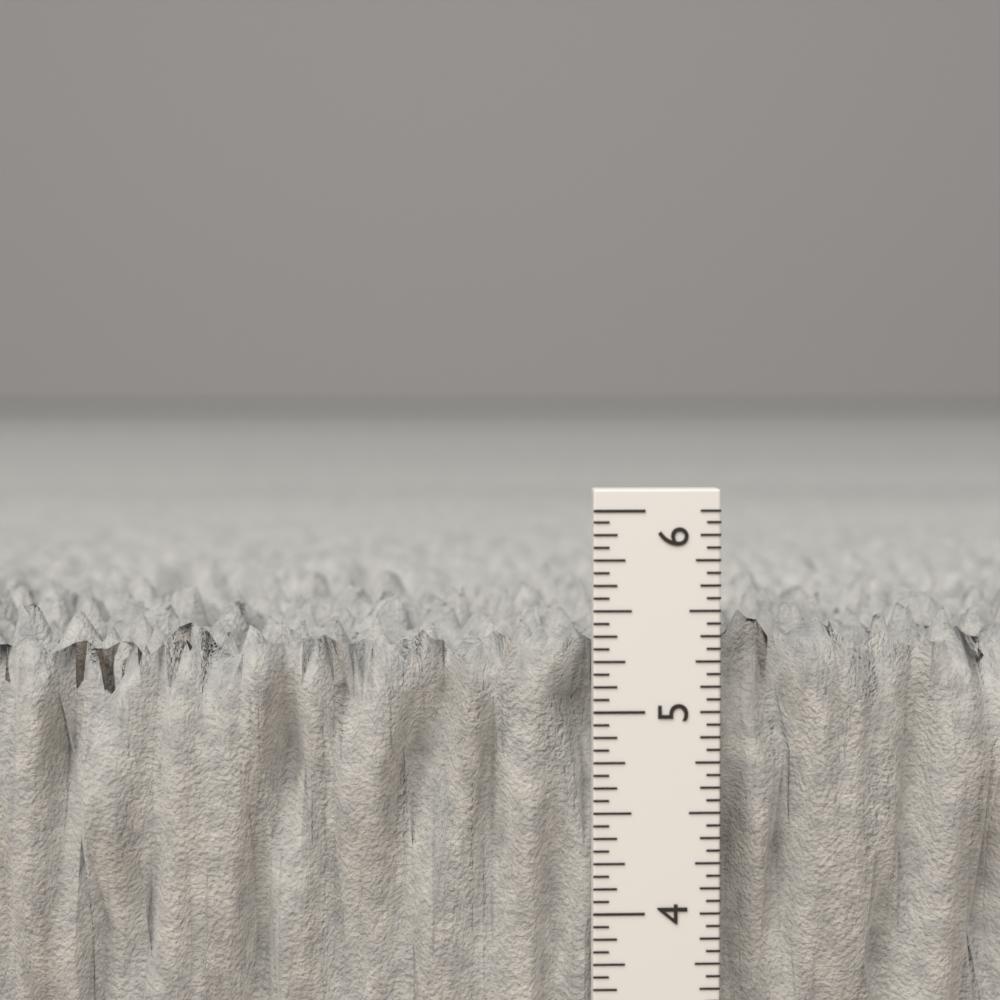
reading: 5.4375 in
